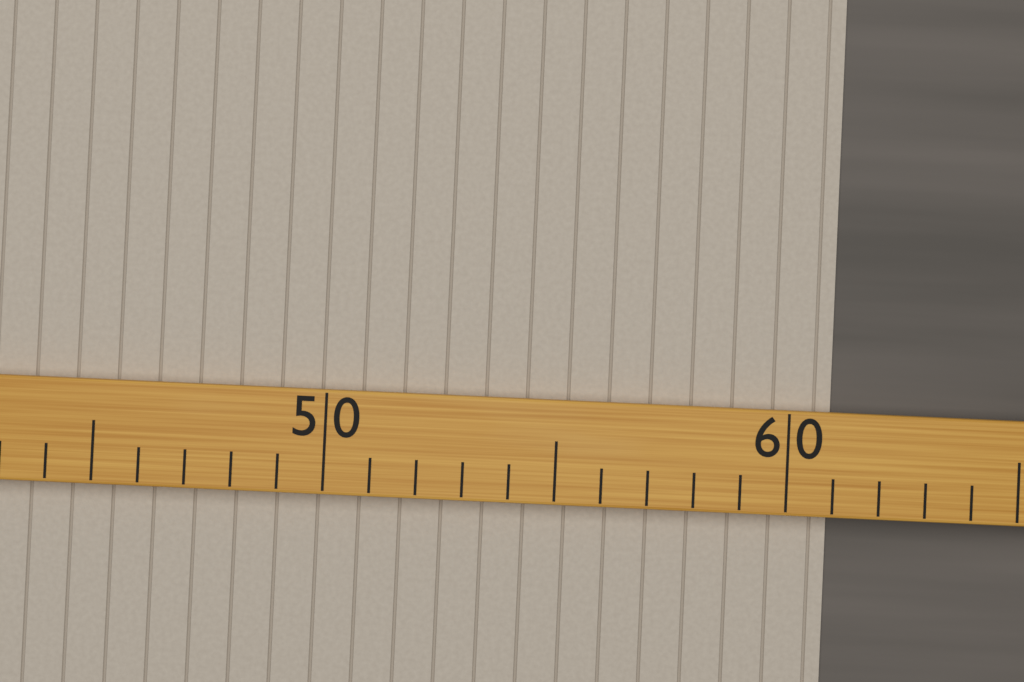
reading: 61 (no unit)
